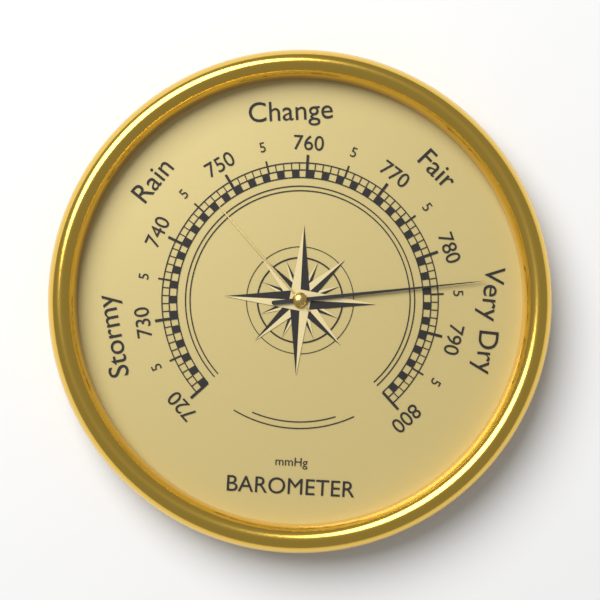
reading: 784 mmHg
